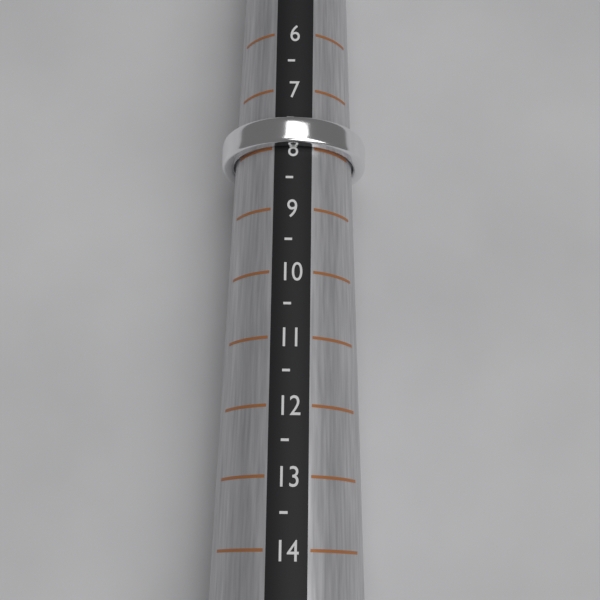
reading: 8.0 (no unit)
